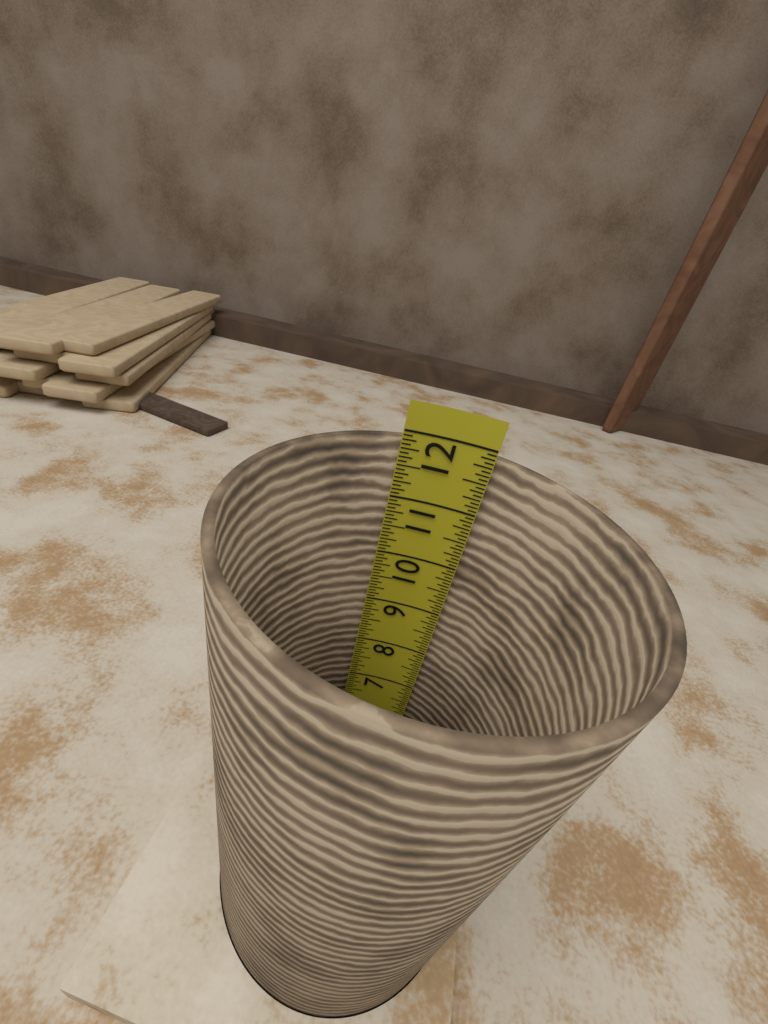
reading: 11.8750 in
